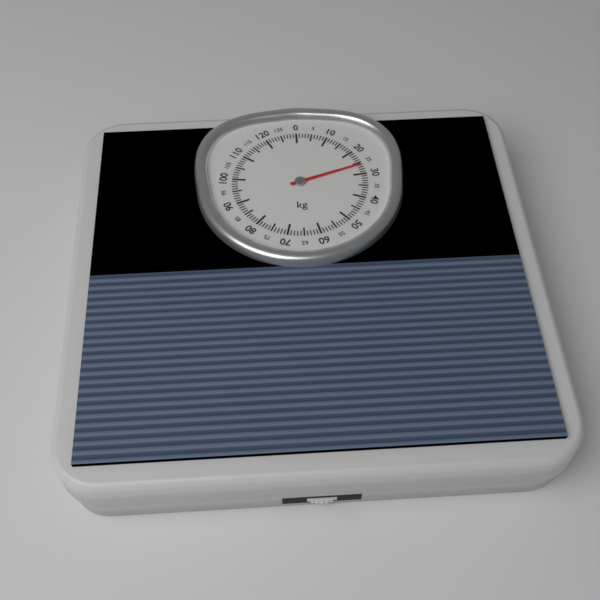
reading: 26 kg
